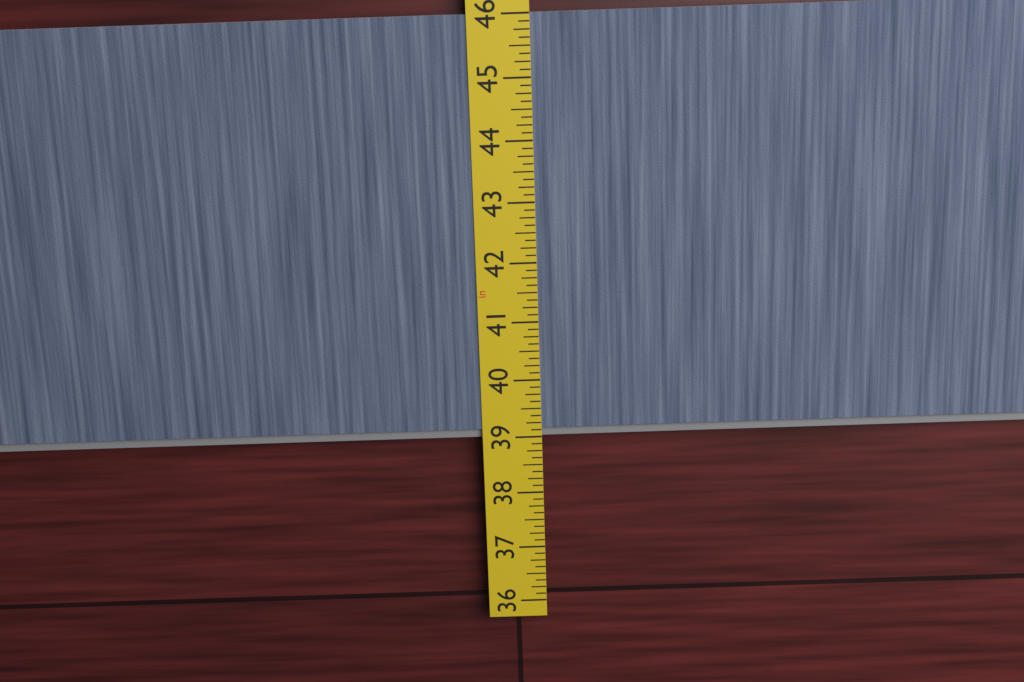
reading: 39.000 in
